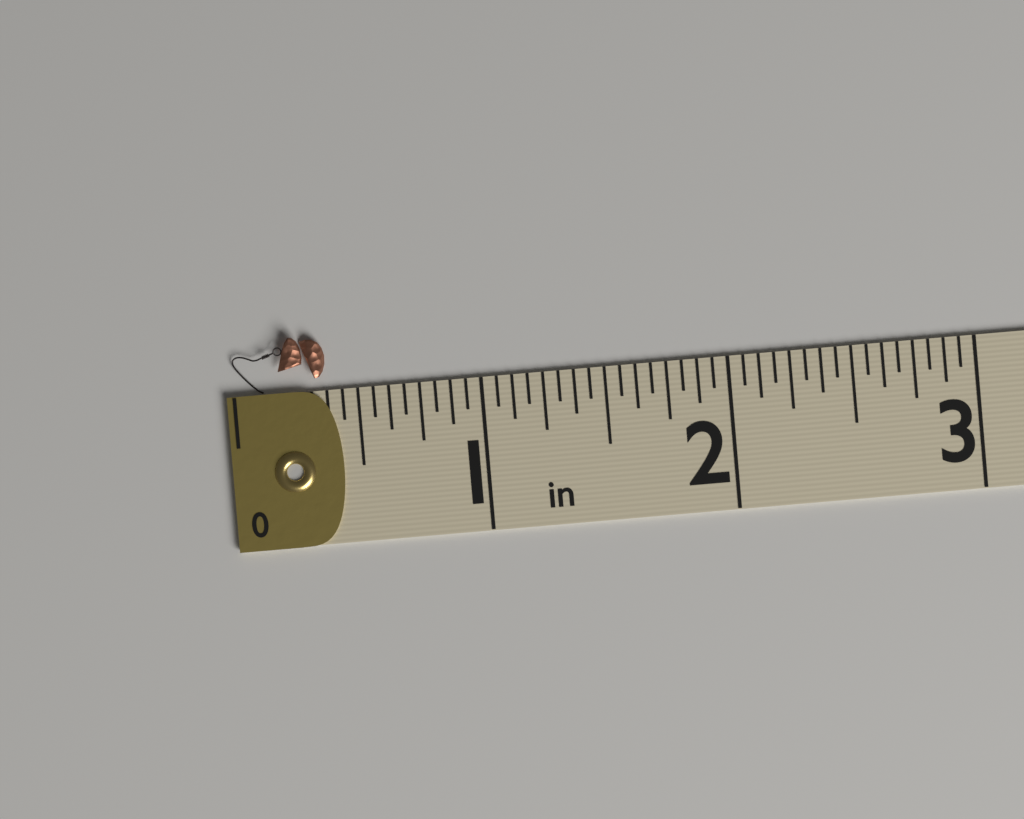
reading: 0.3750 in
